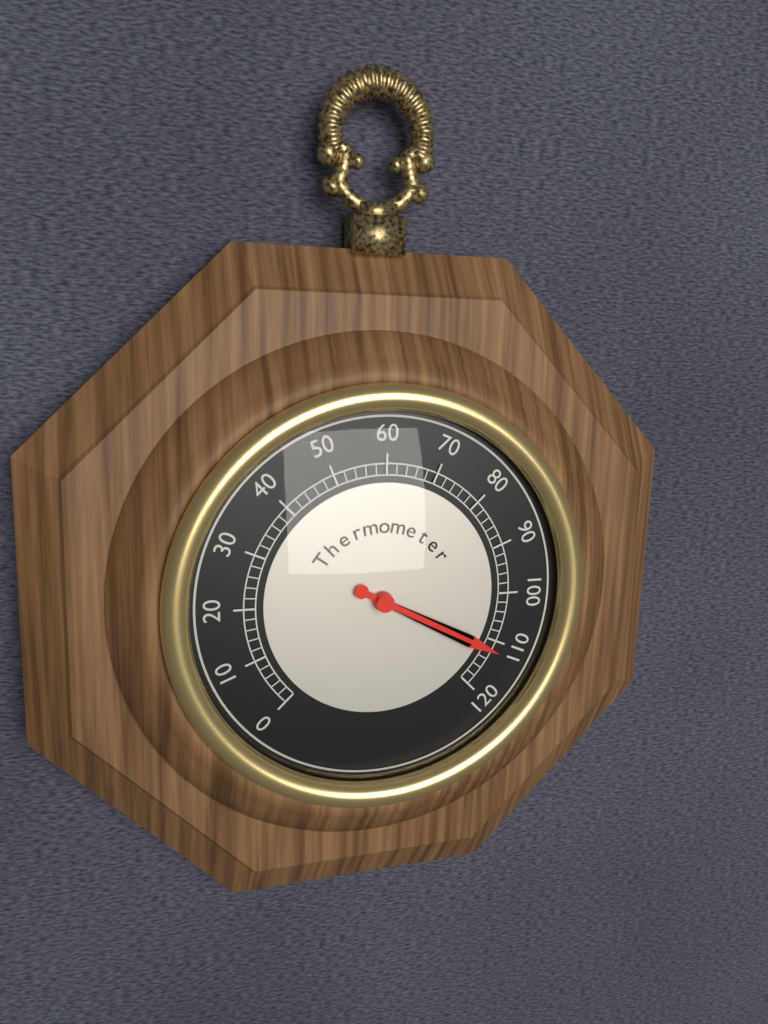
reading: 112 (no unit)
